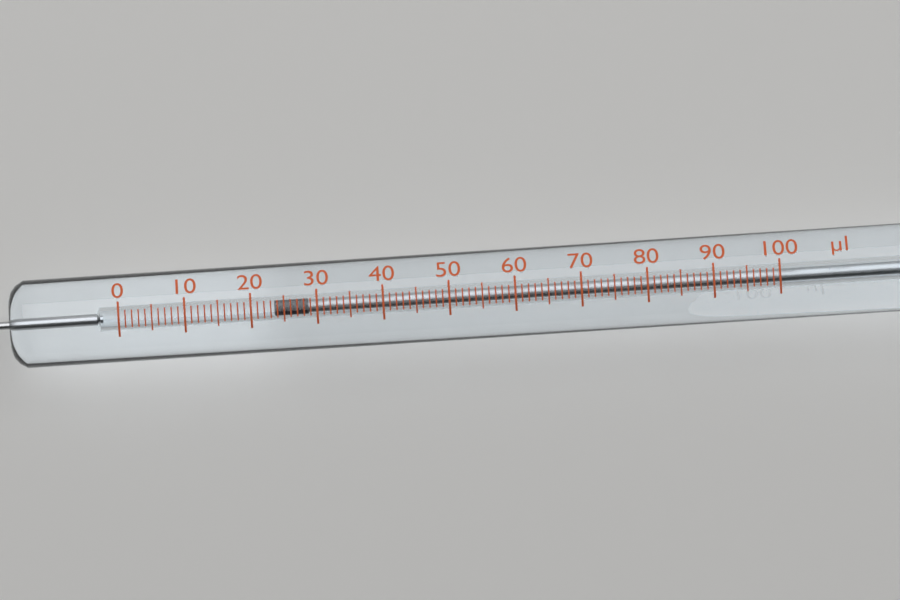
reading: 24 µl
